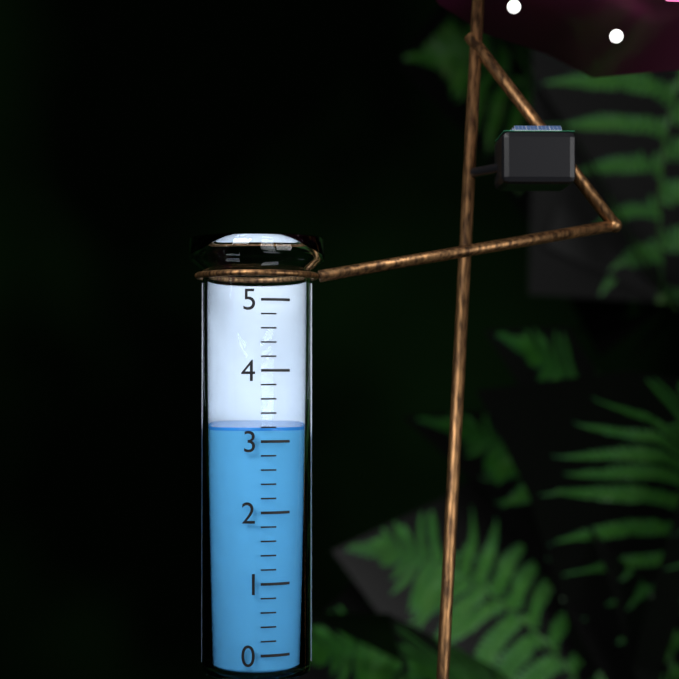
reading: 3.2 (no unit)
